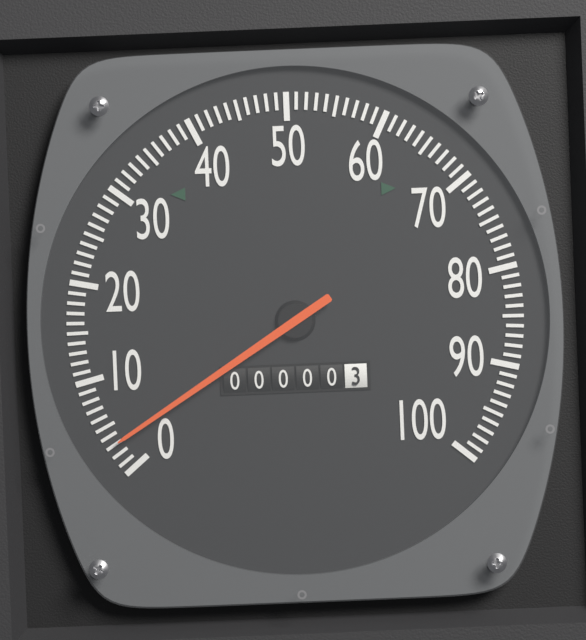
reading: 3 (no unit)
